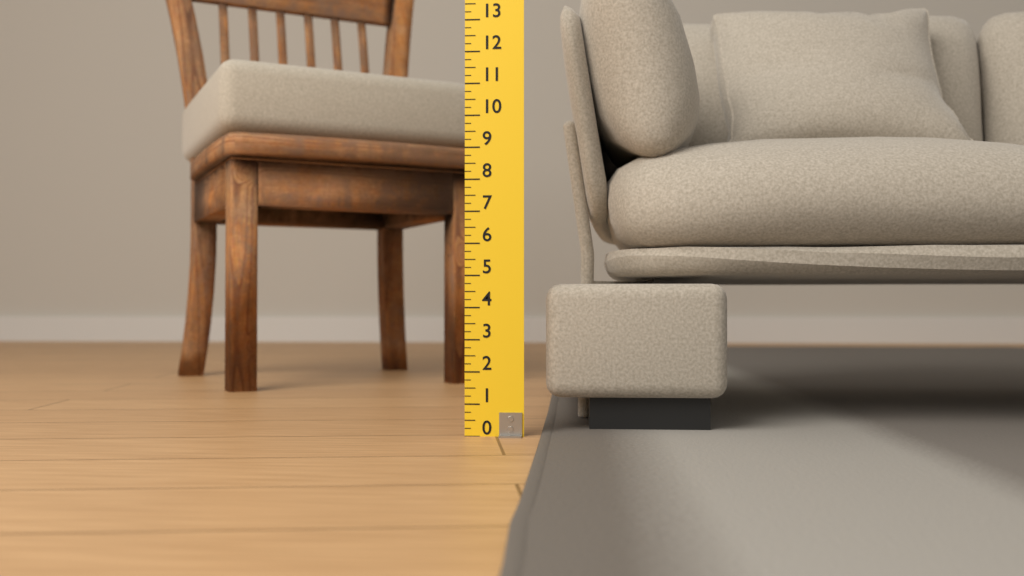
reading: 4.75 (no unit)
